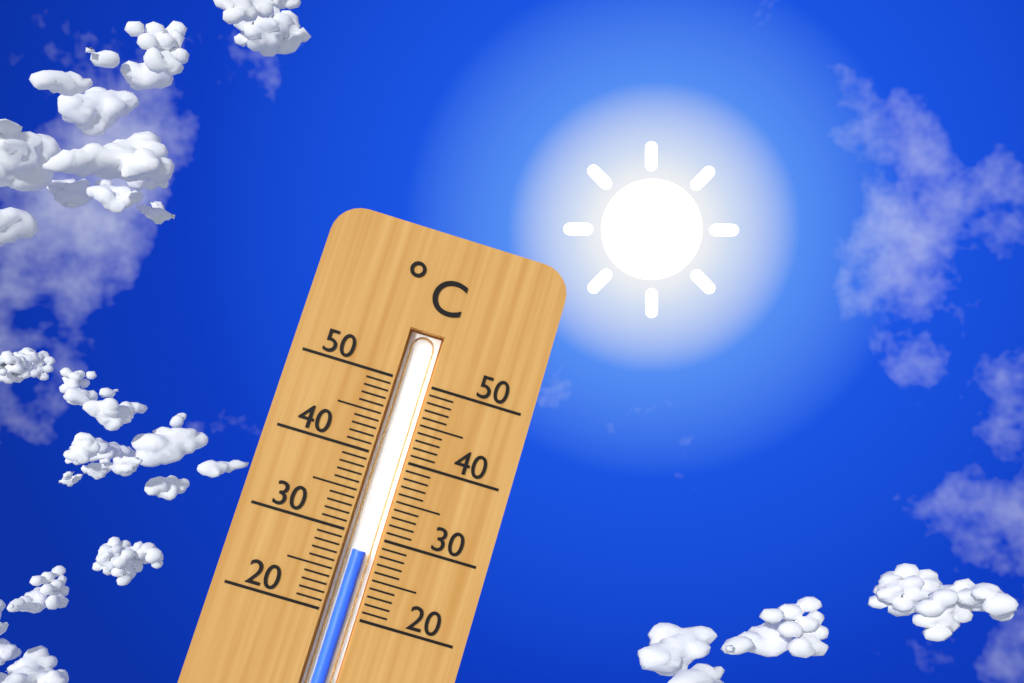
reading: 28 °C
